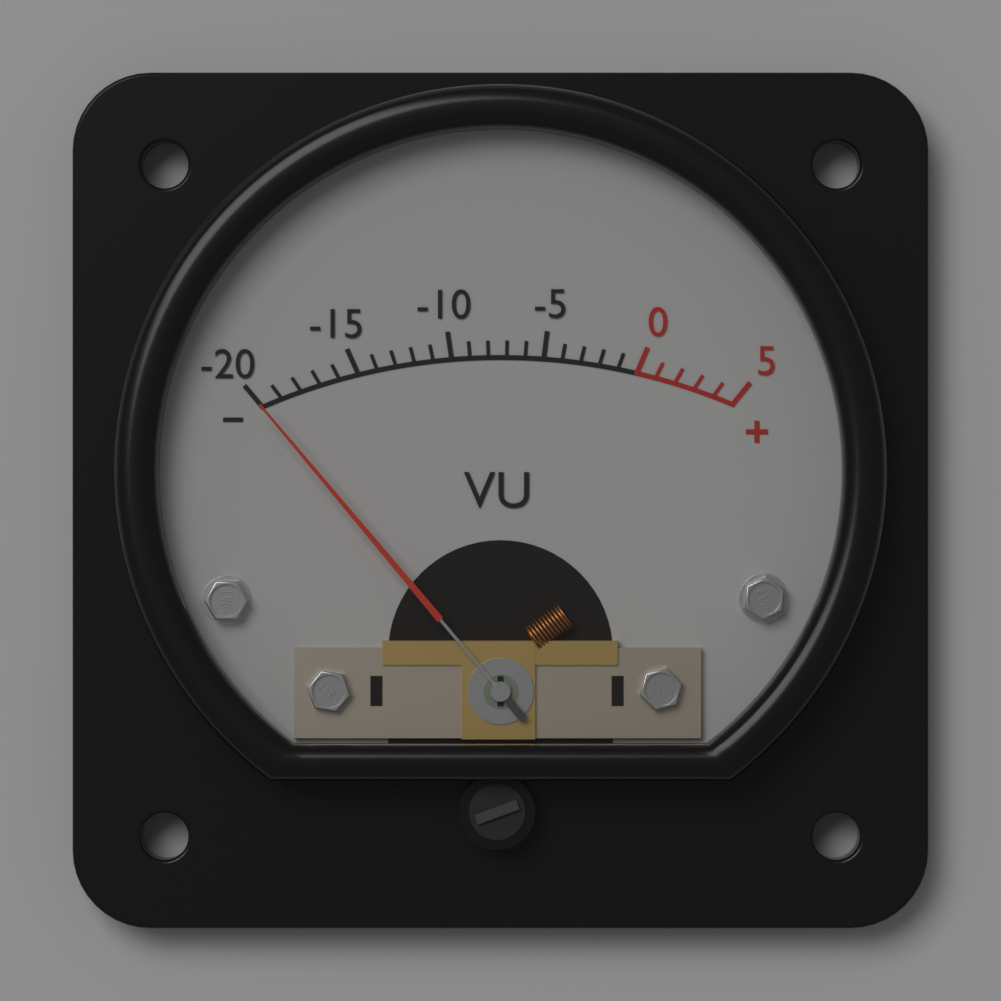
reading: -20 VU
